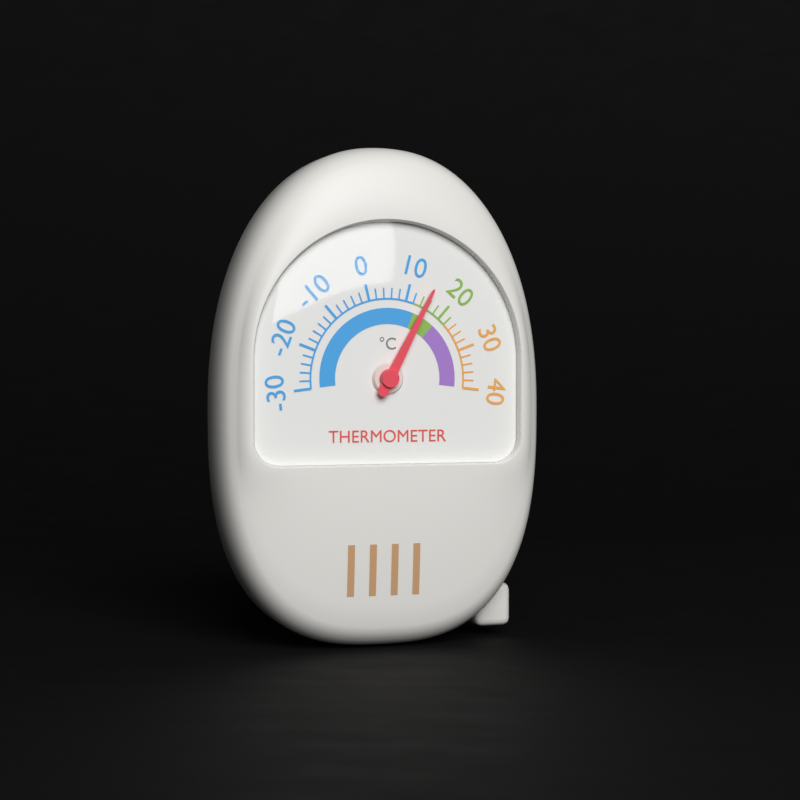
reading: 15 °C
